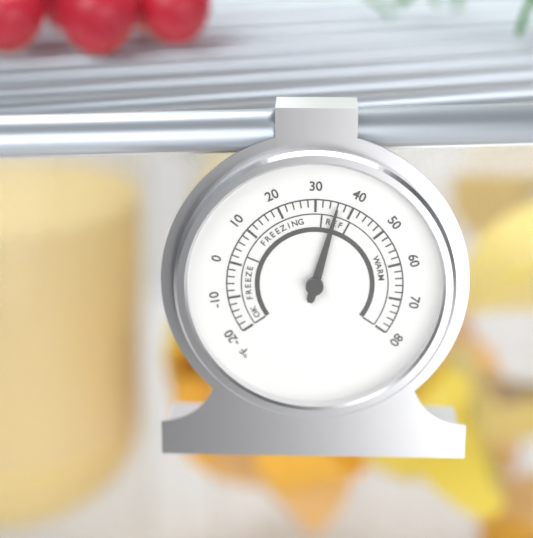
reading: 36 °F
